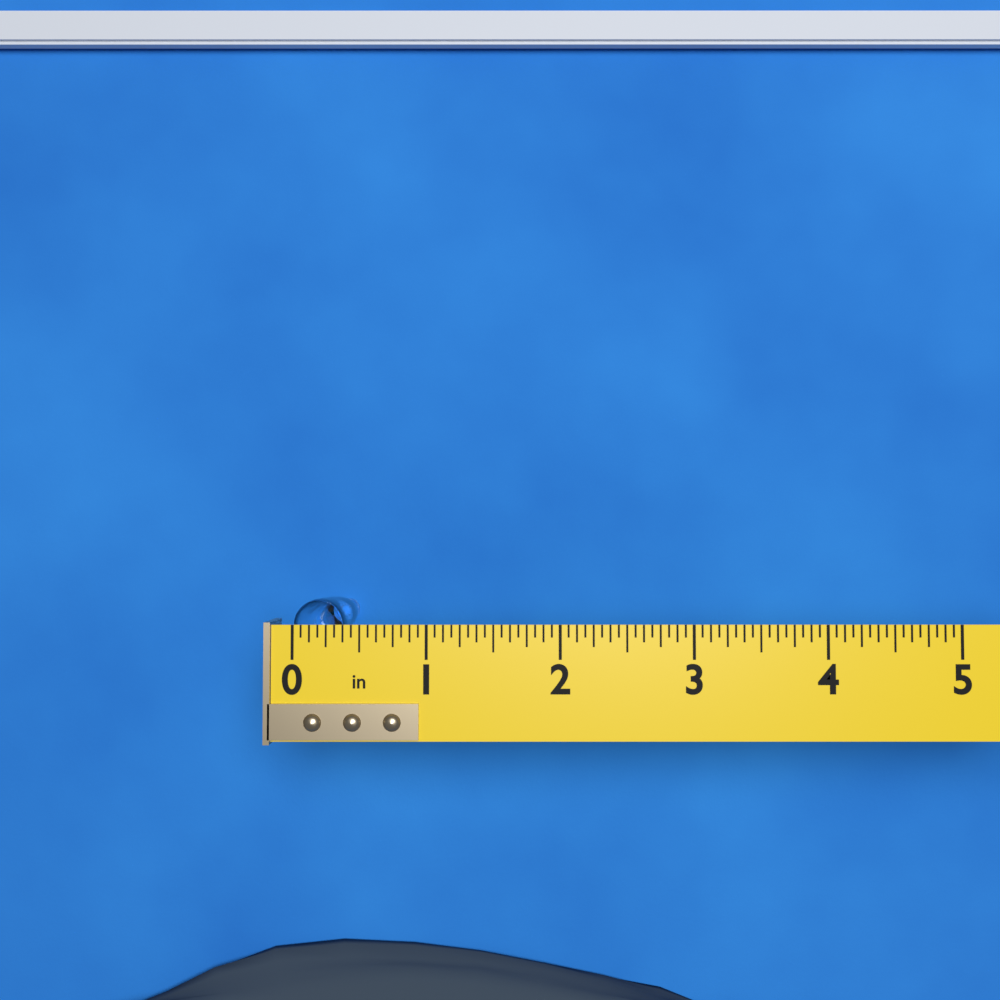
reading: 0.3750 in
